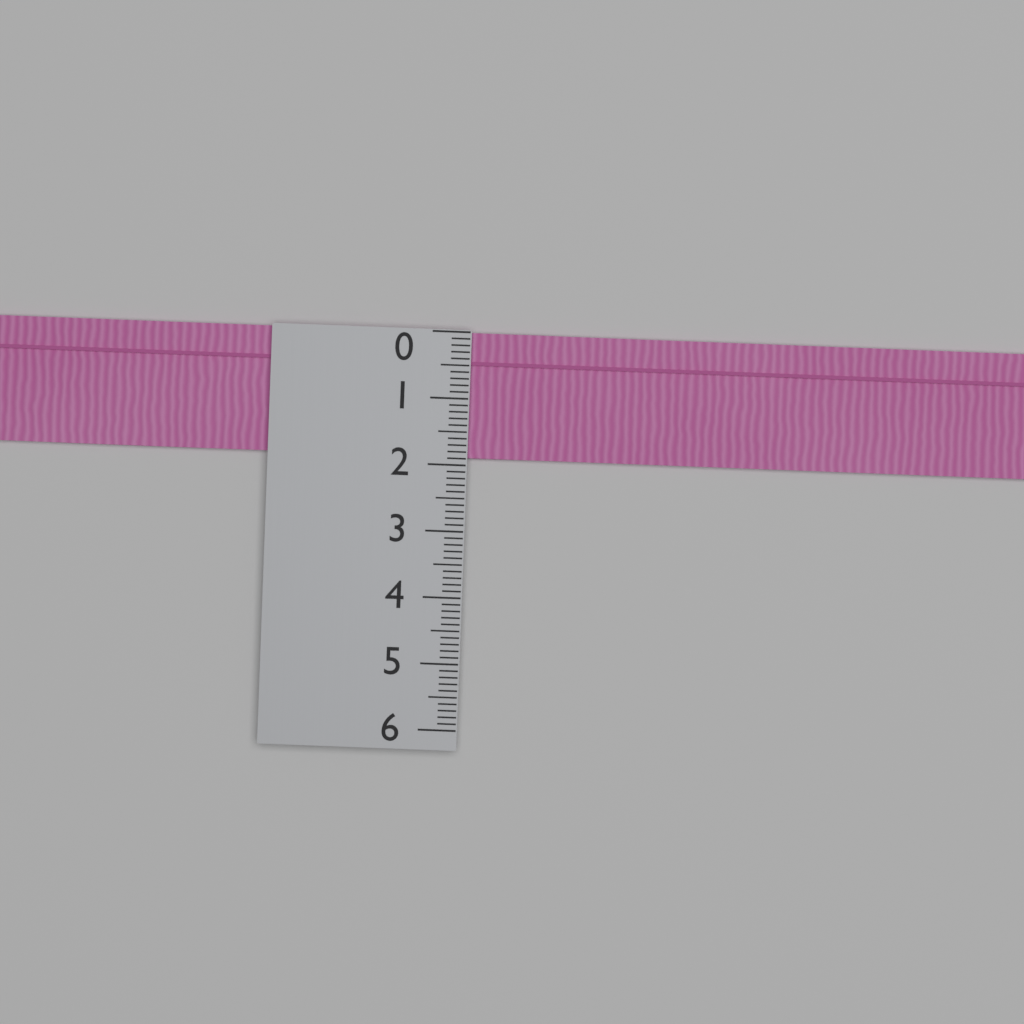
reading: 1.9 (no unit)
